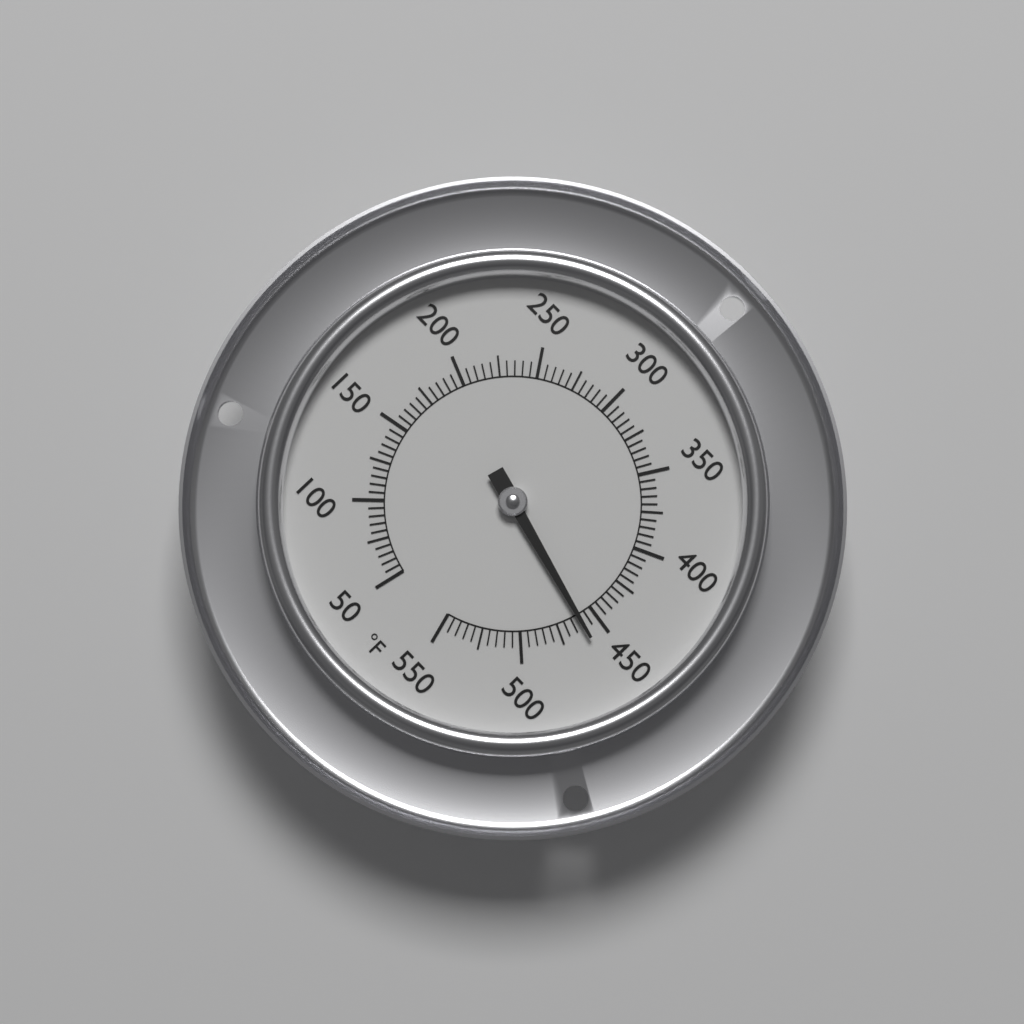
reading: 460 °F
